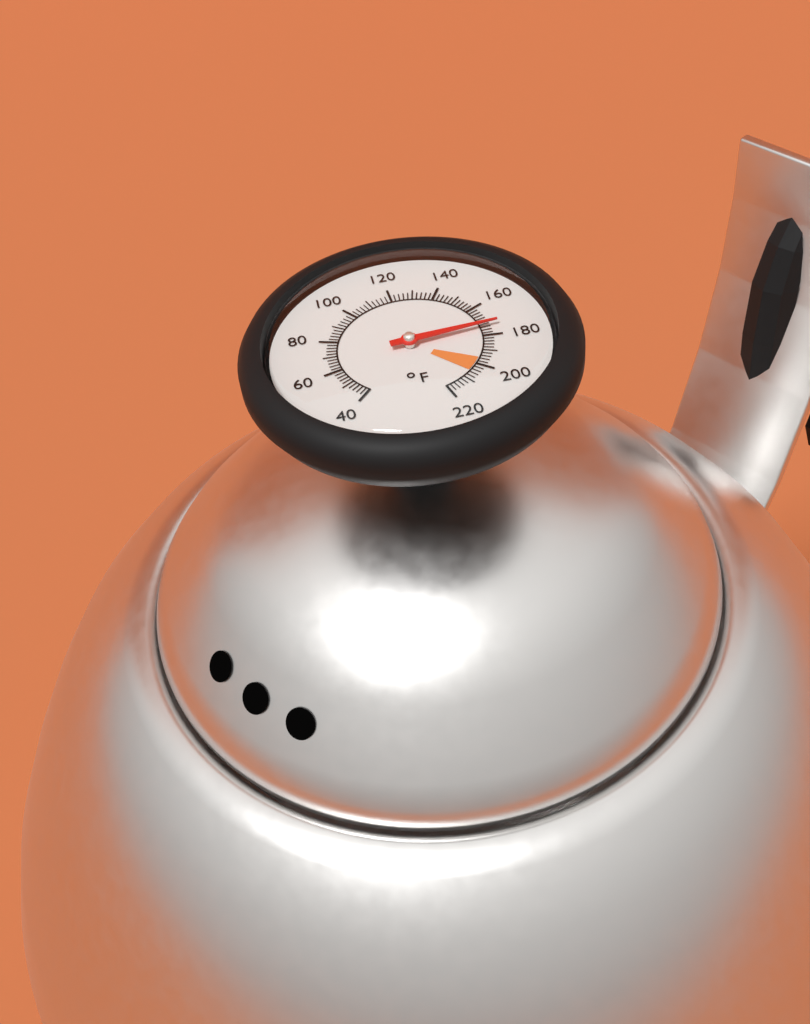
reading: 174 °F
